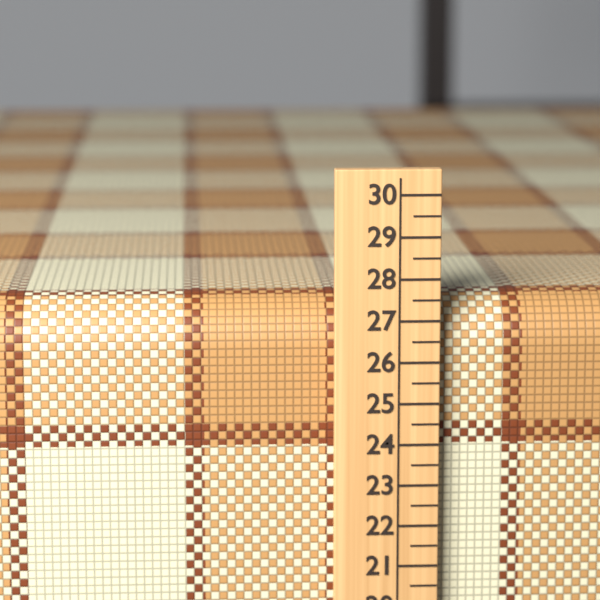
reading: 27.5 (no unit)
